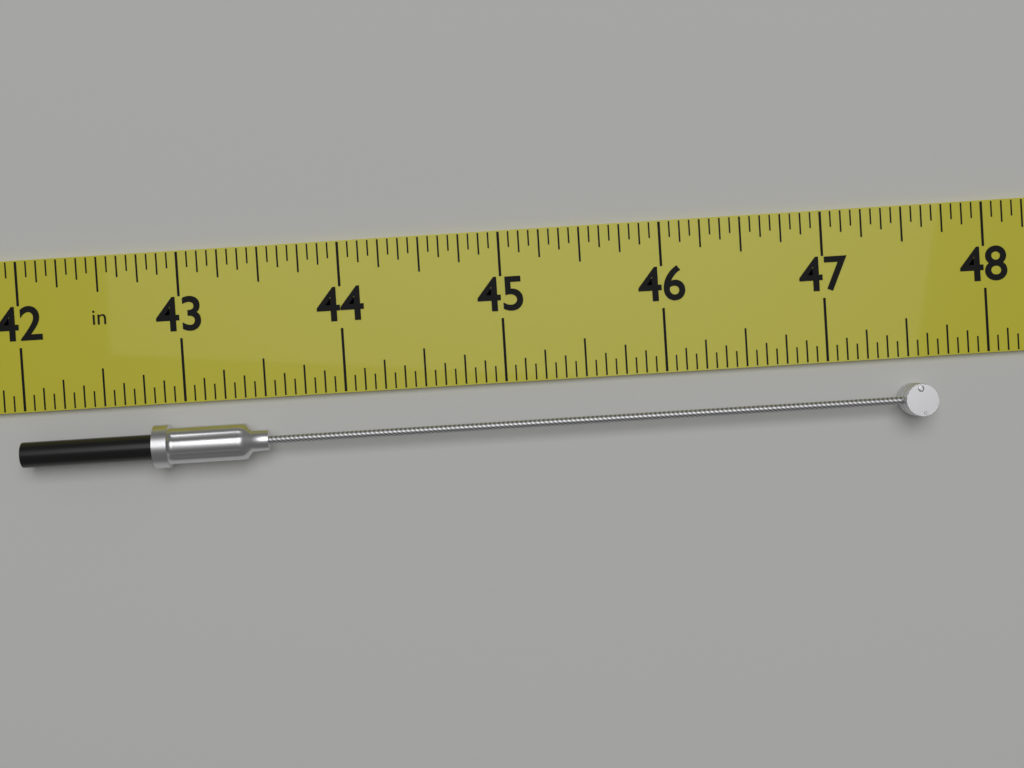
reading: 47.6250 in
